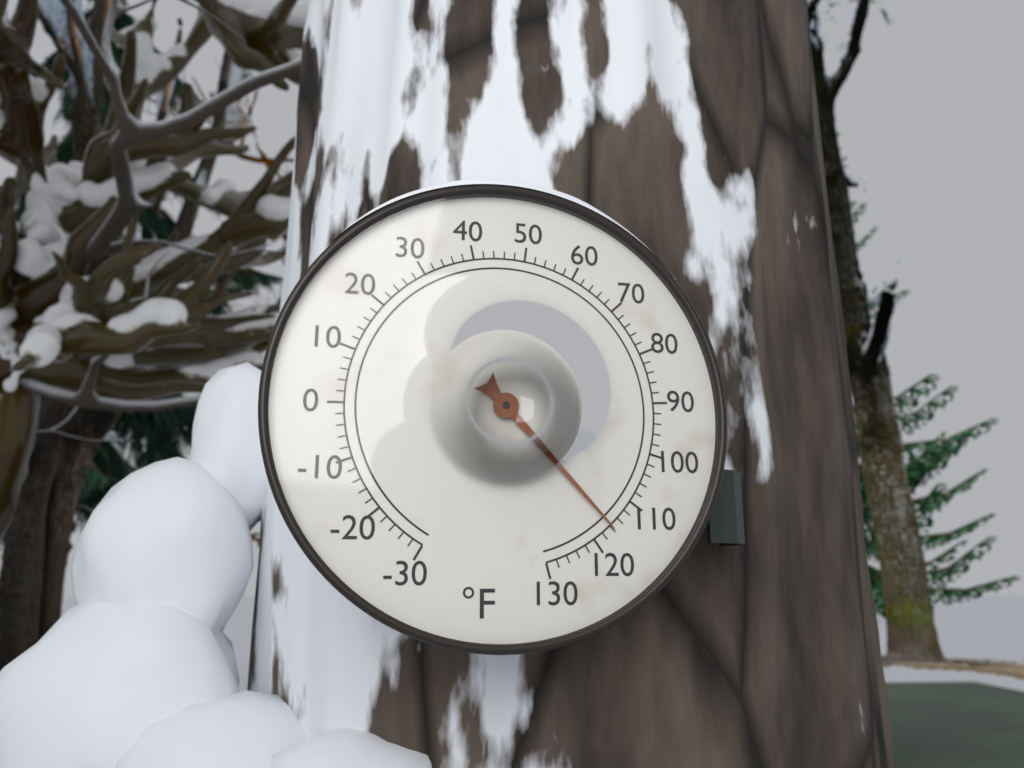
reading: 116 °F
